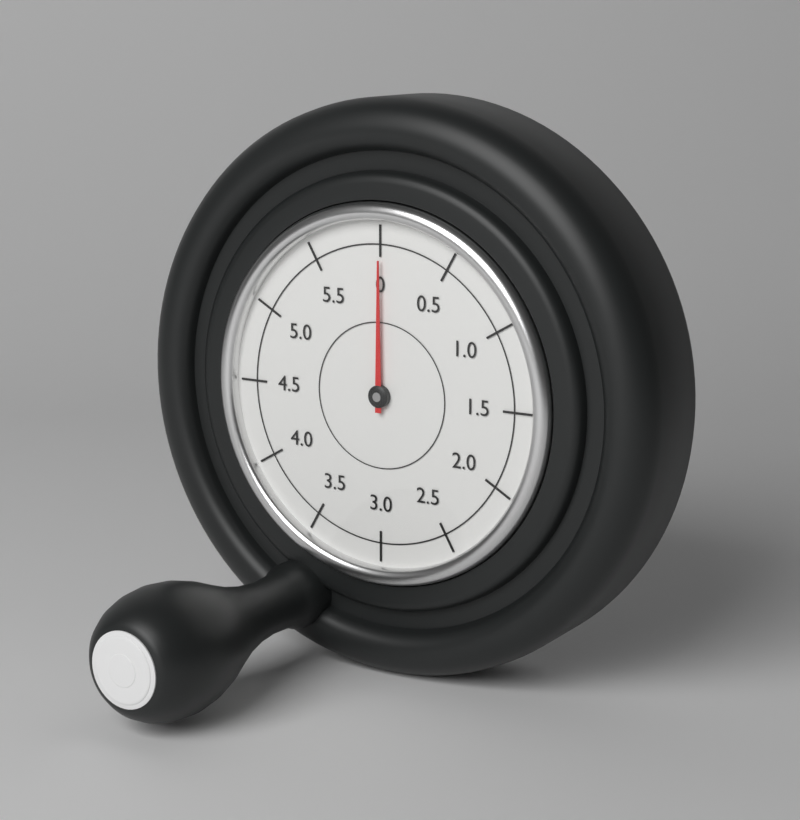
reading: 0.0 (no unit)
